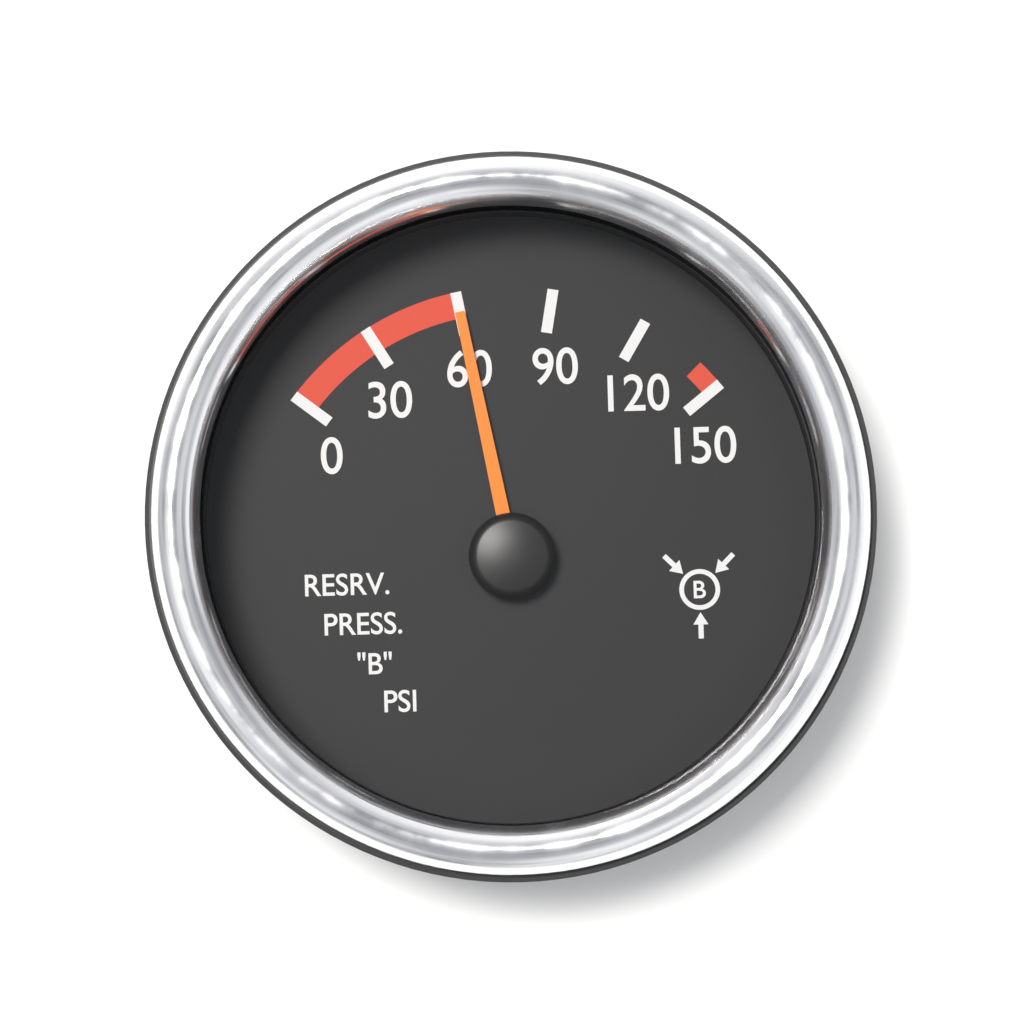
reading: 60 psi
